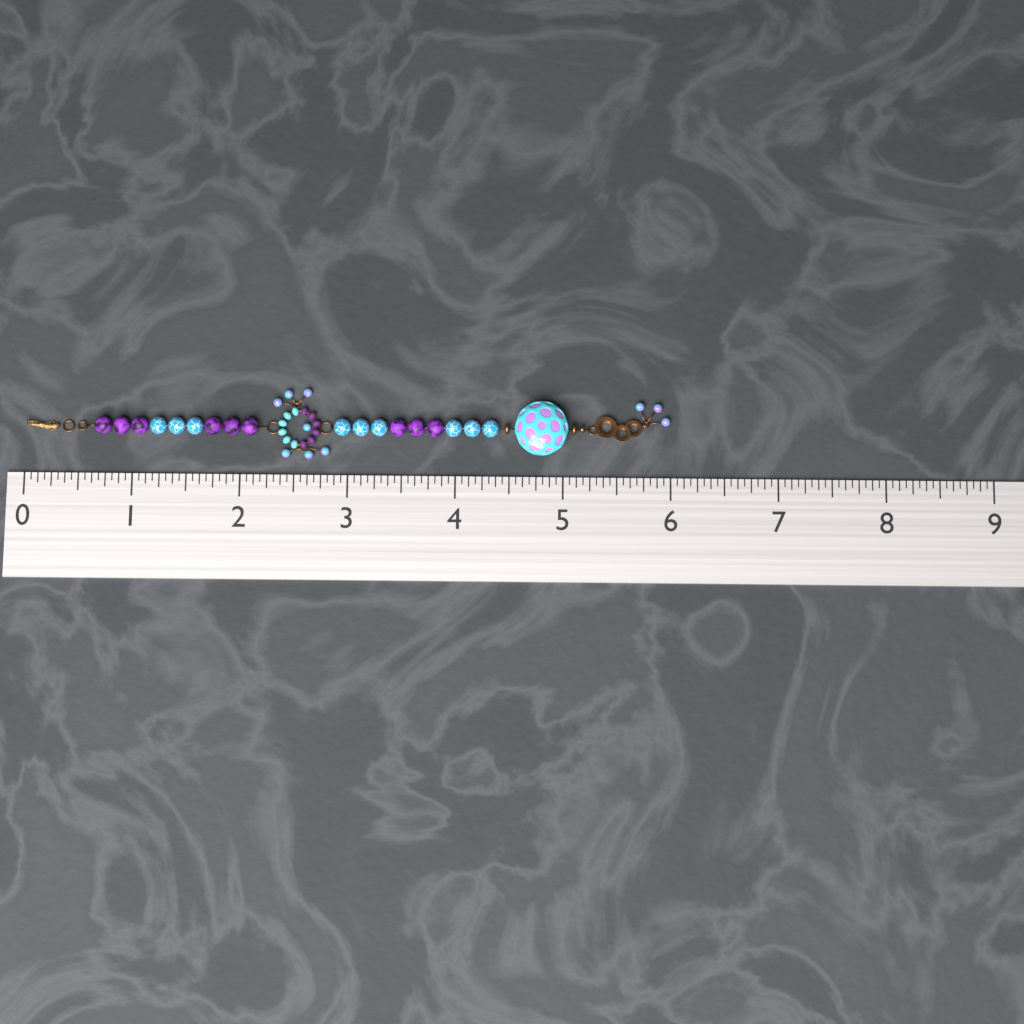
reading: 6.0000 (no unit)
